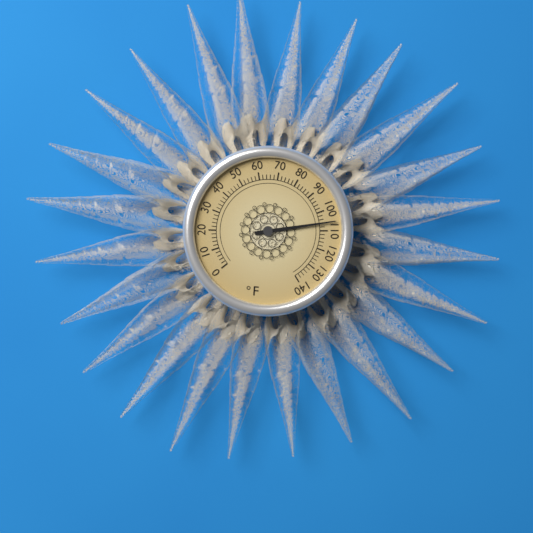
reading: 106 °F
